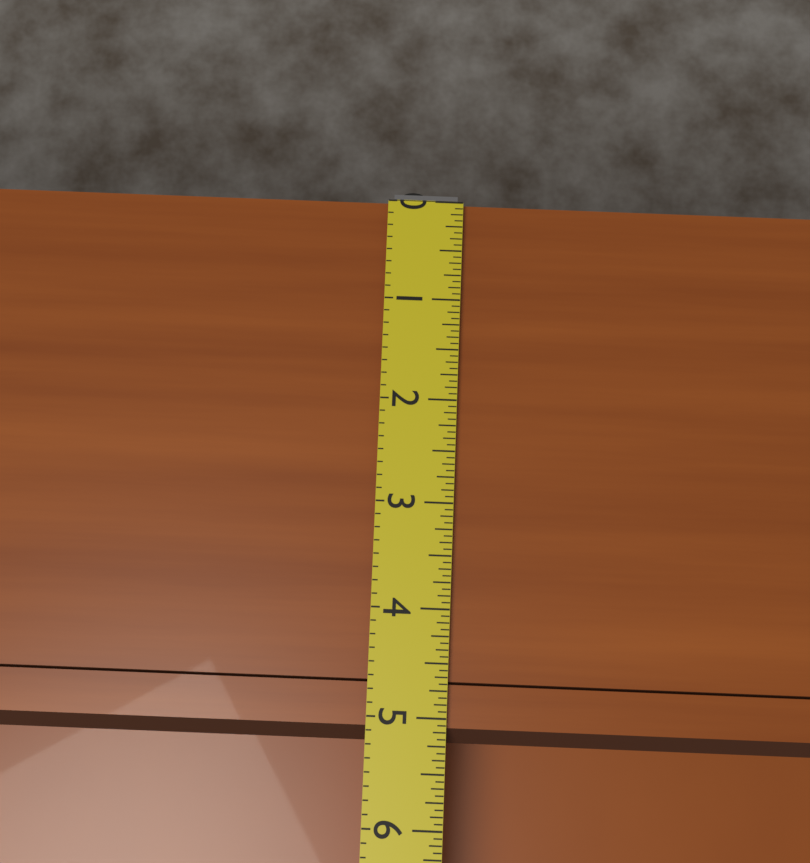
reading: 5.2500 (no unit)
